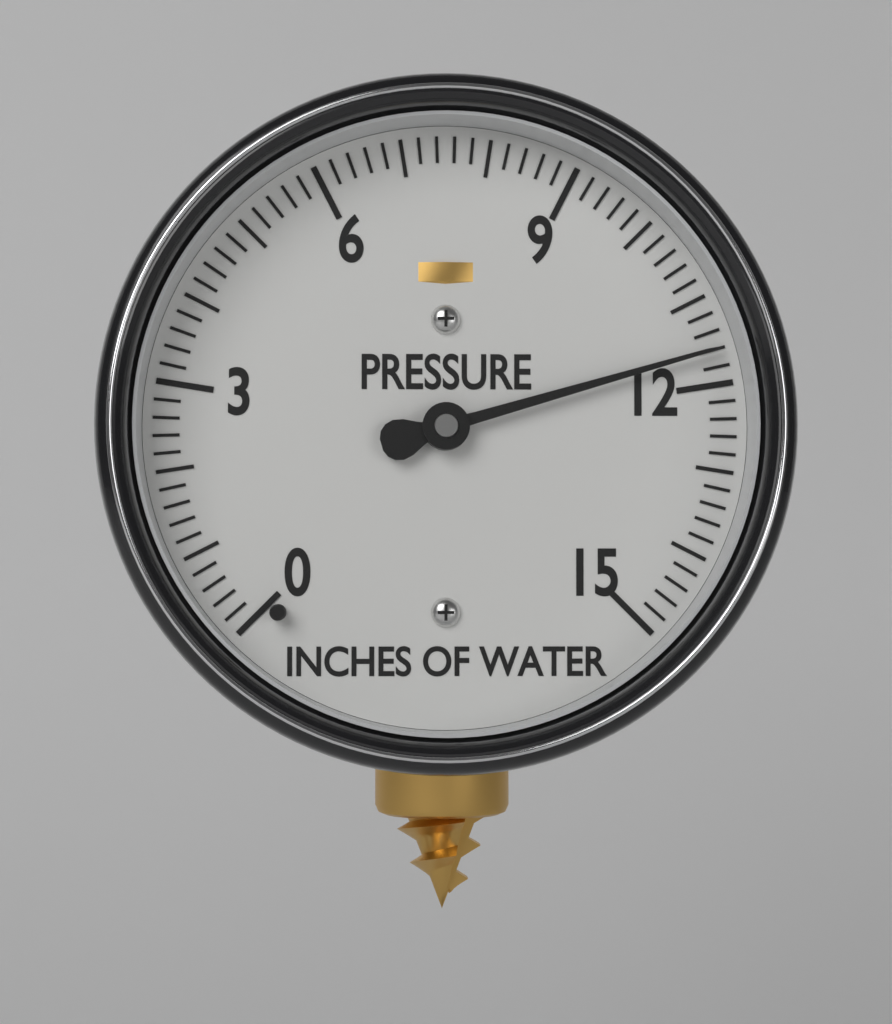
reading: 11.6 inches of water
